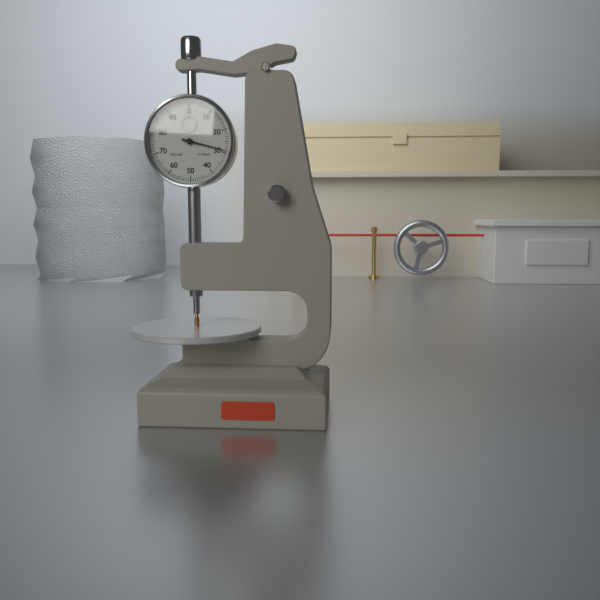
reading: 0.29 mm
